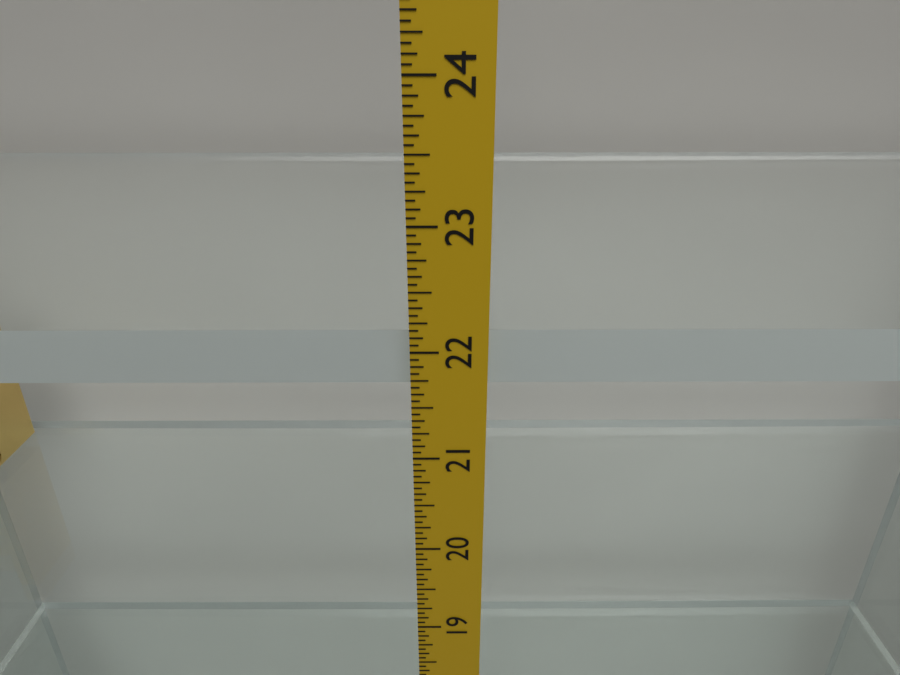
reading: 22.1250 in
